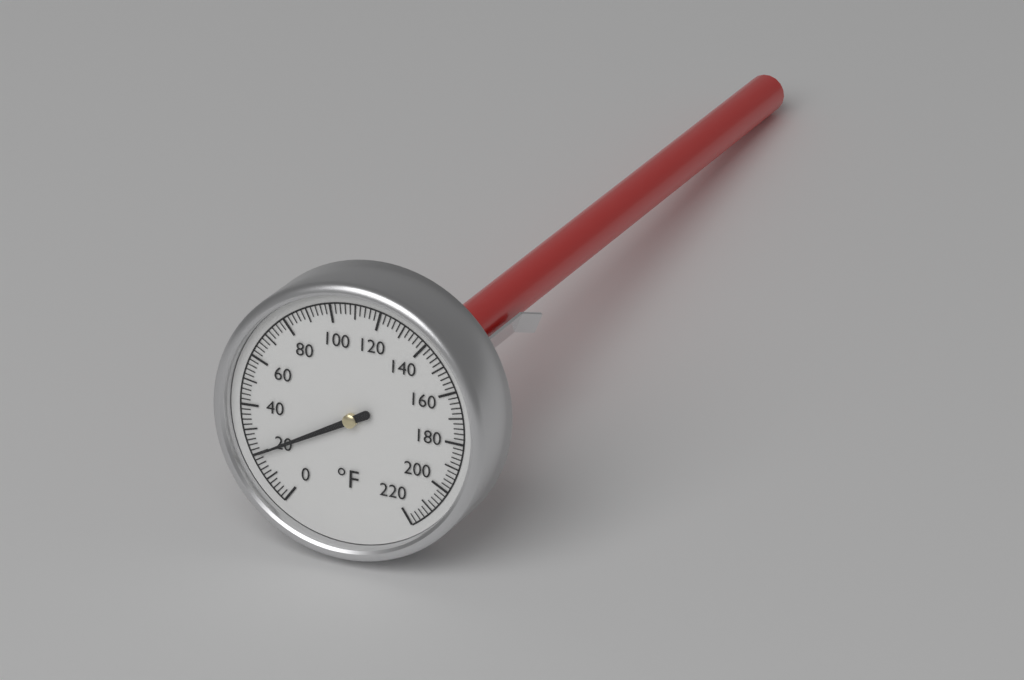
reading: 20 °F
